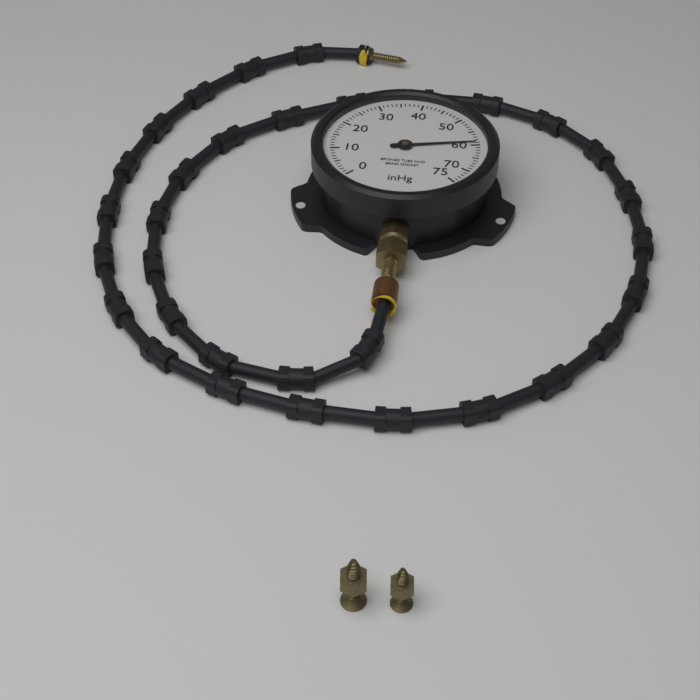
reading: 59 inHg
